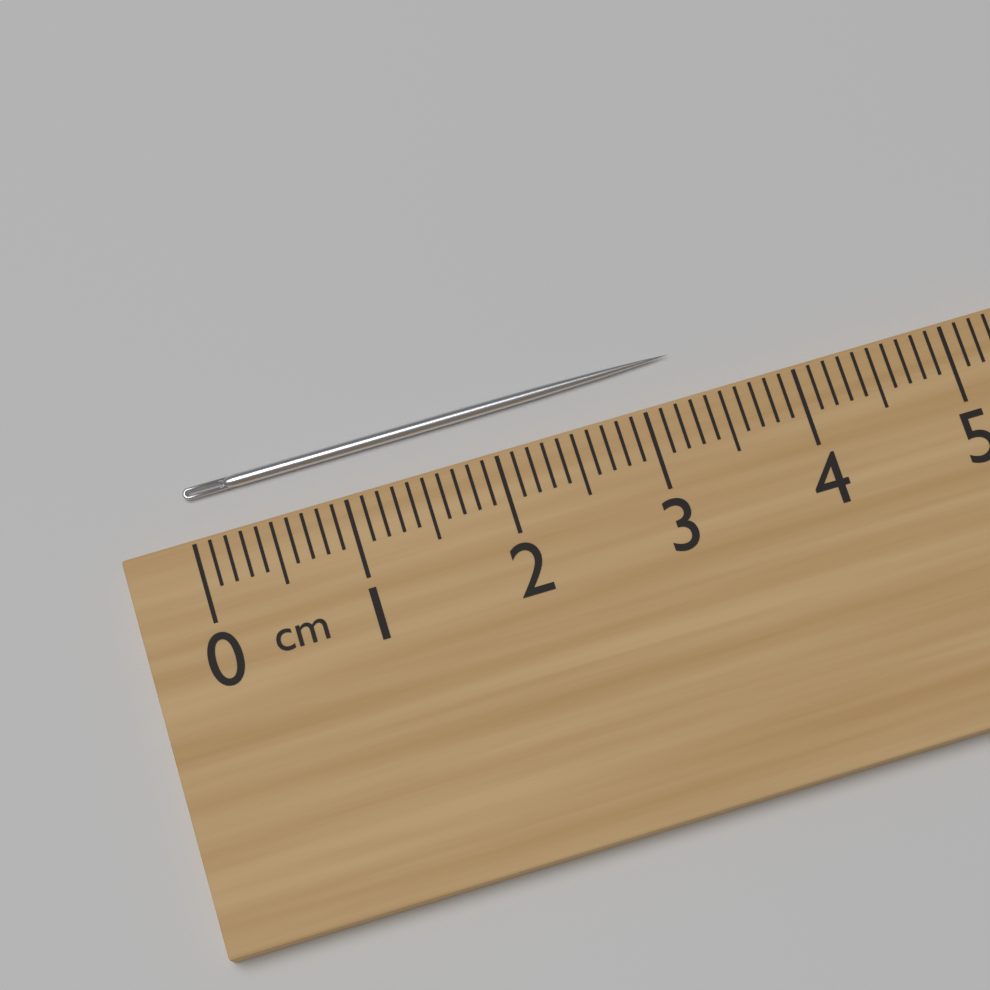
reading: 3.3 cm
